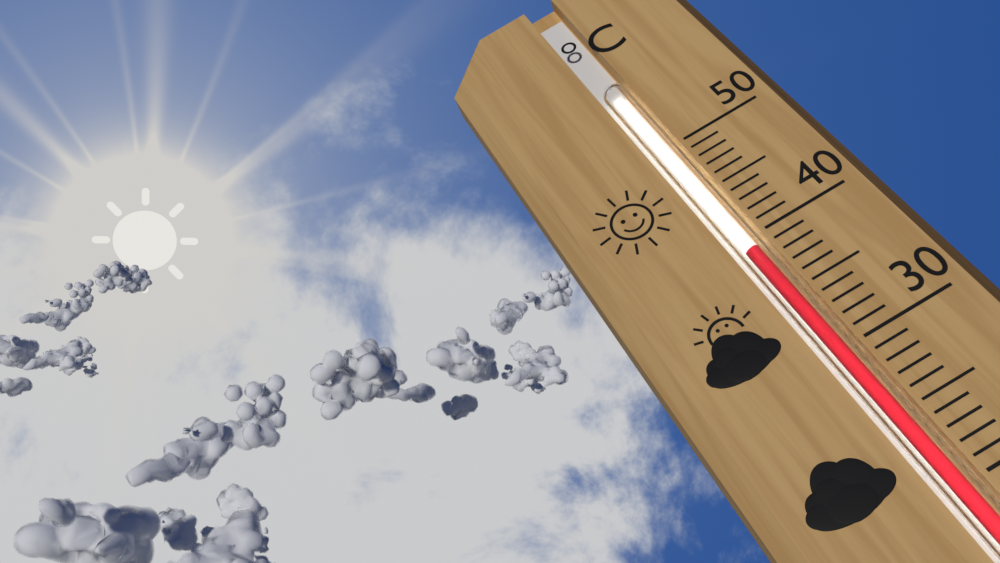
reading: 39 °C
